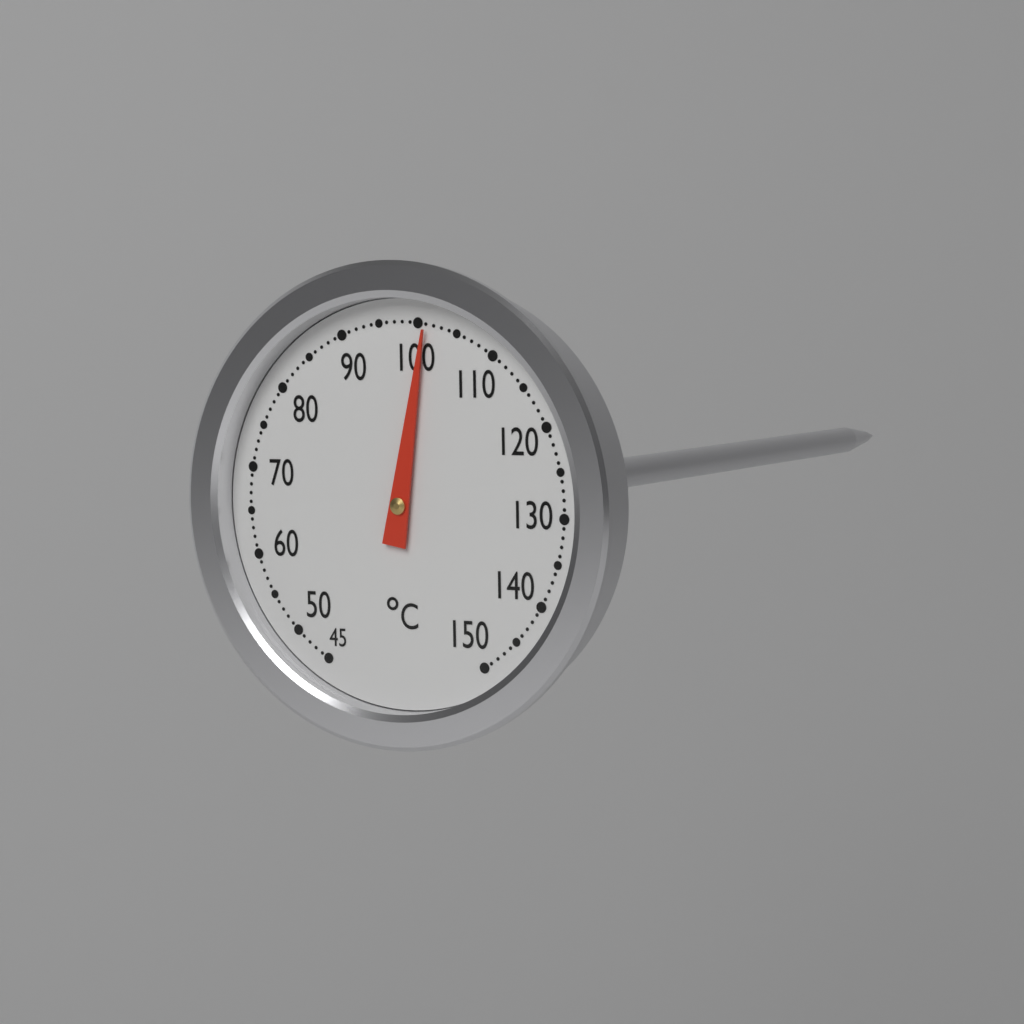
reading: 101 °C
